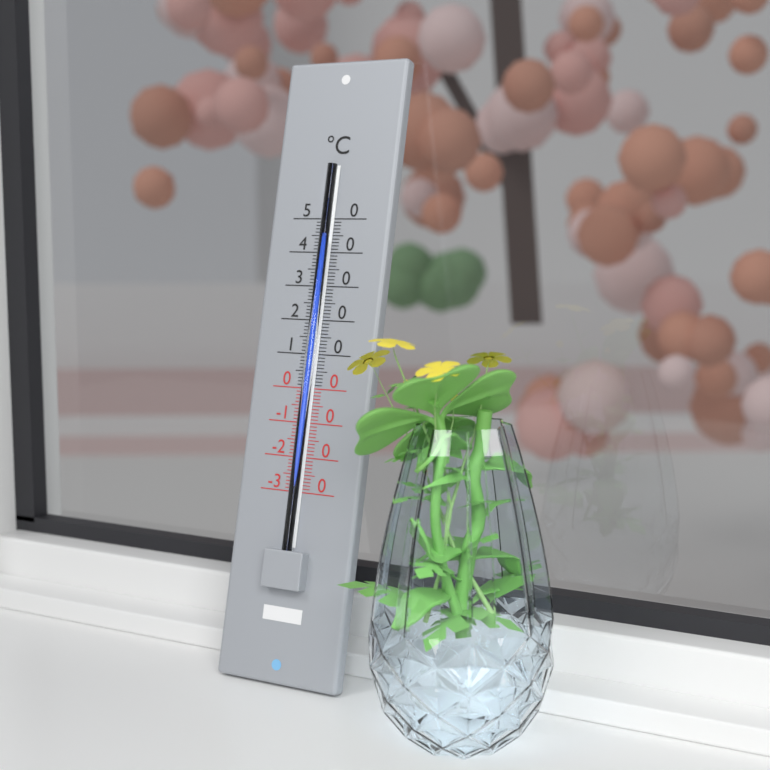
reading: 44 °C
